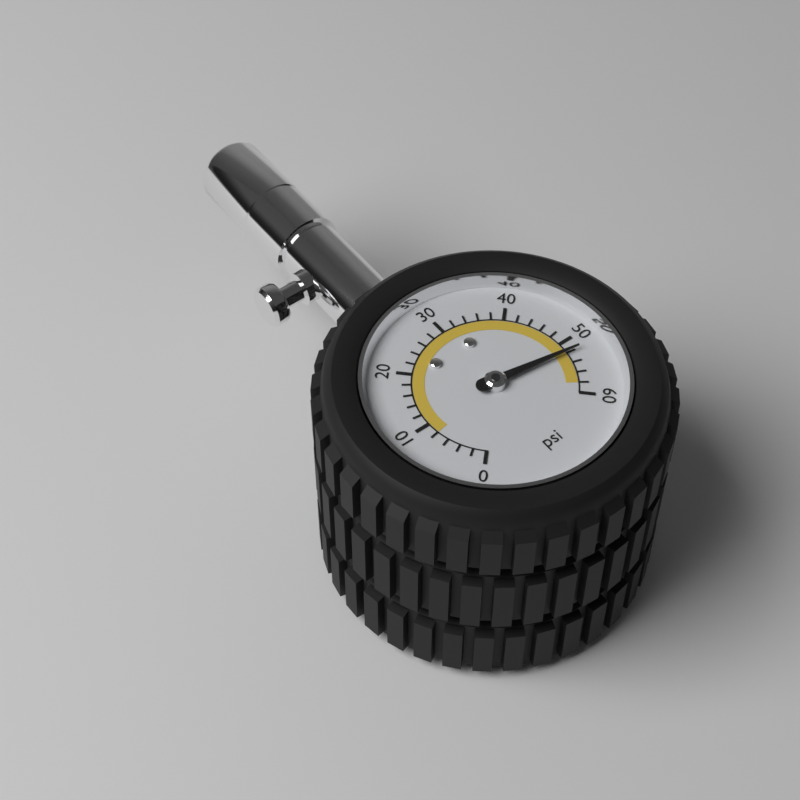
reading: 52 psi
